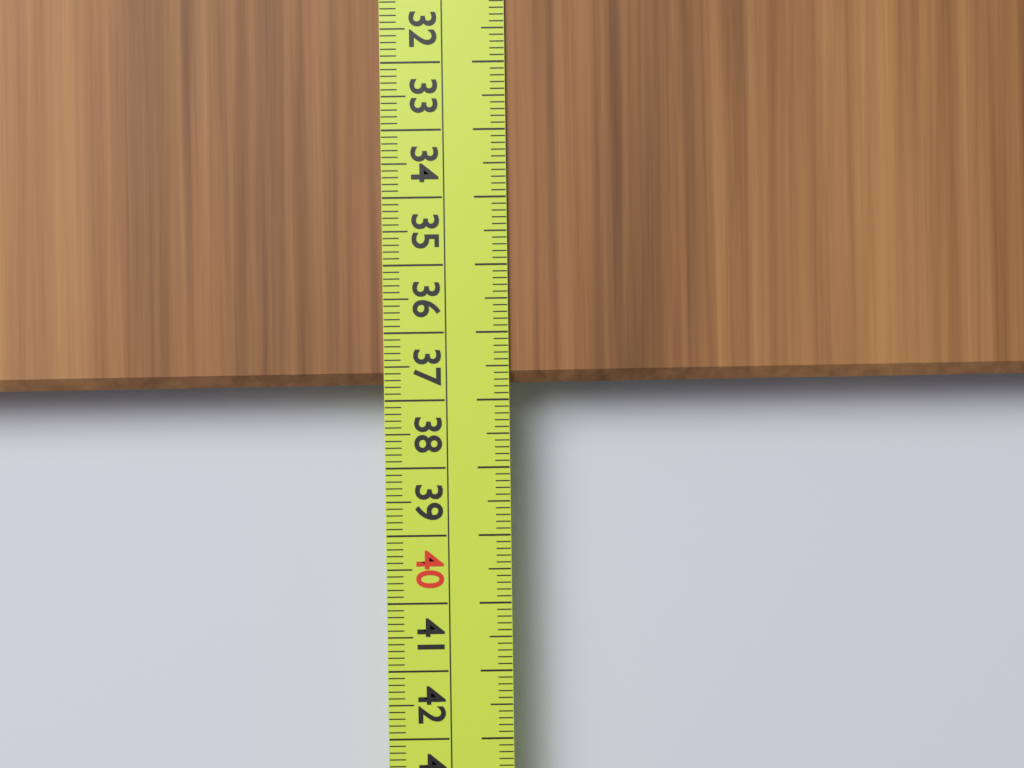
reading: 36.8 cm
